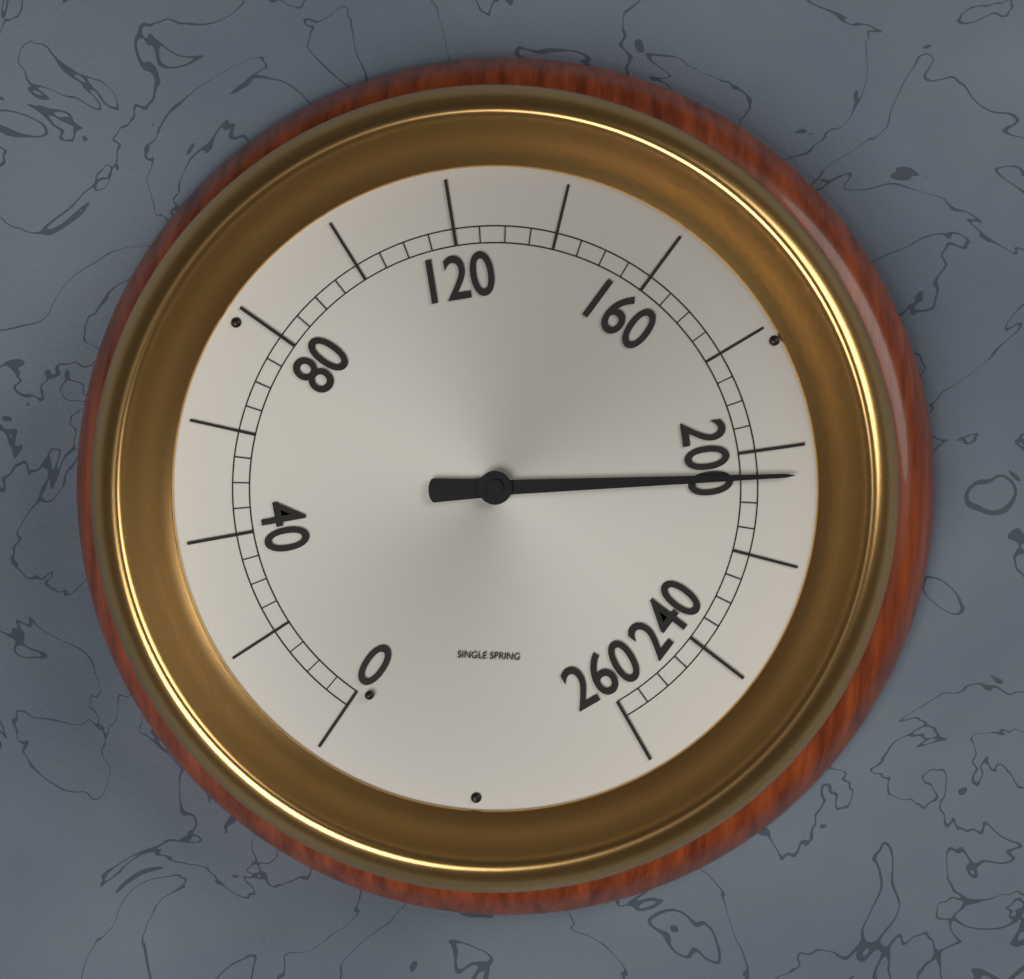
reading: 205 (no unit)
